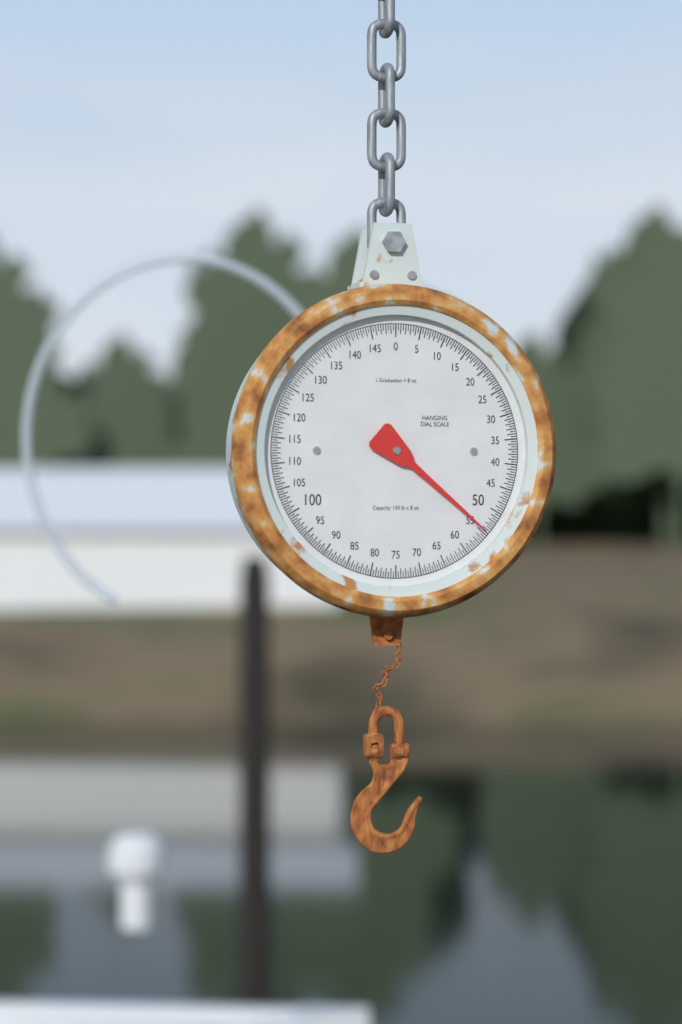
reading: 54.5 lb
